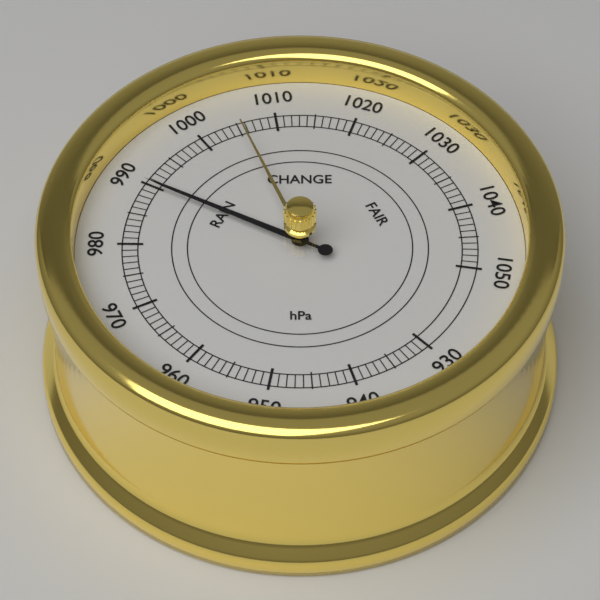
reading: 990 hPa
